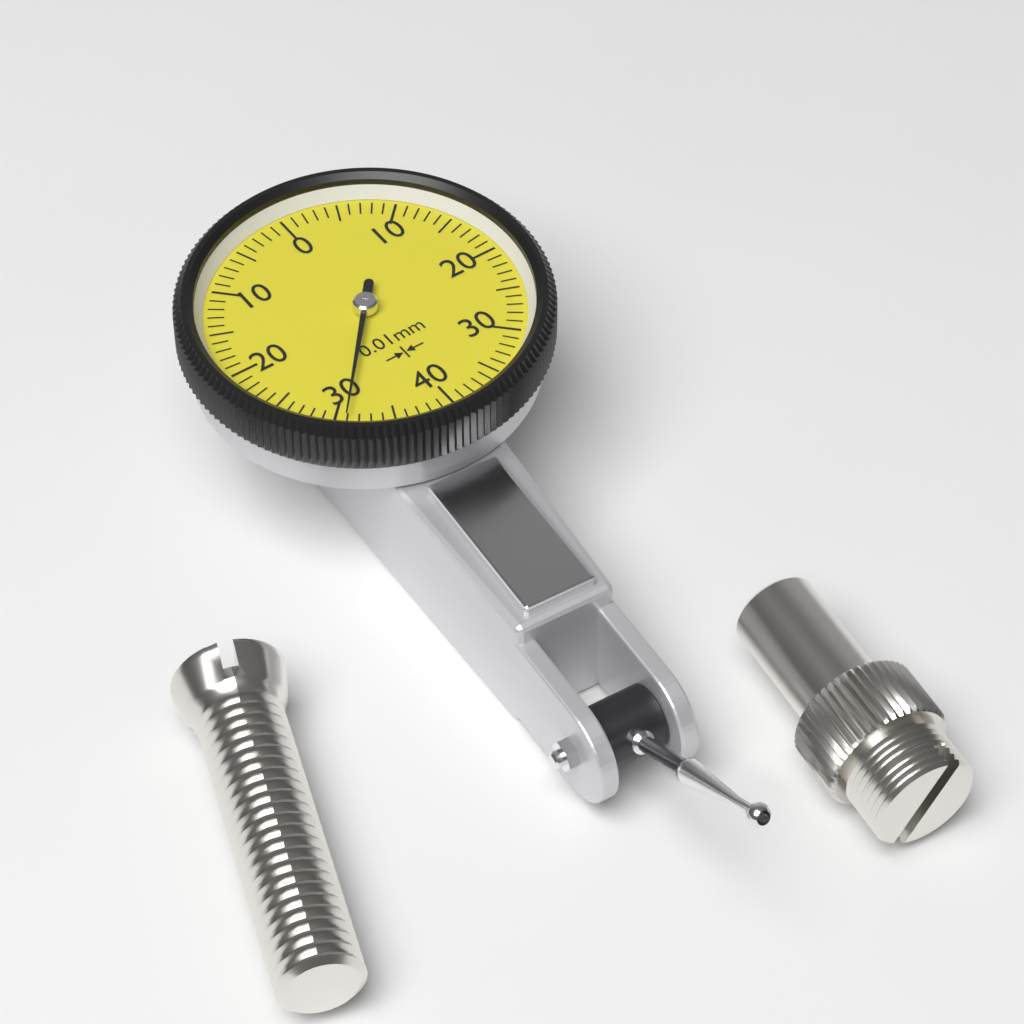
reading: 0.31 mm
